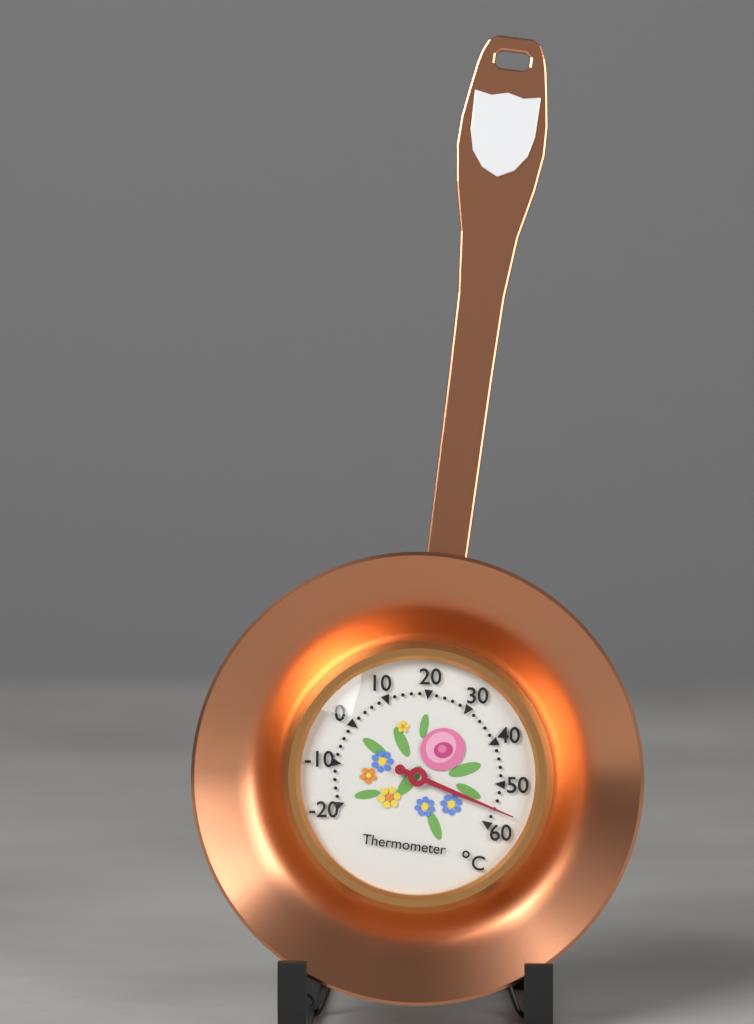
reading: 56 °C
